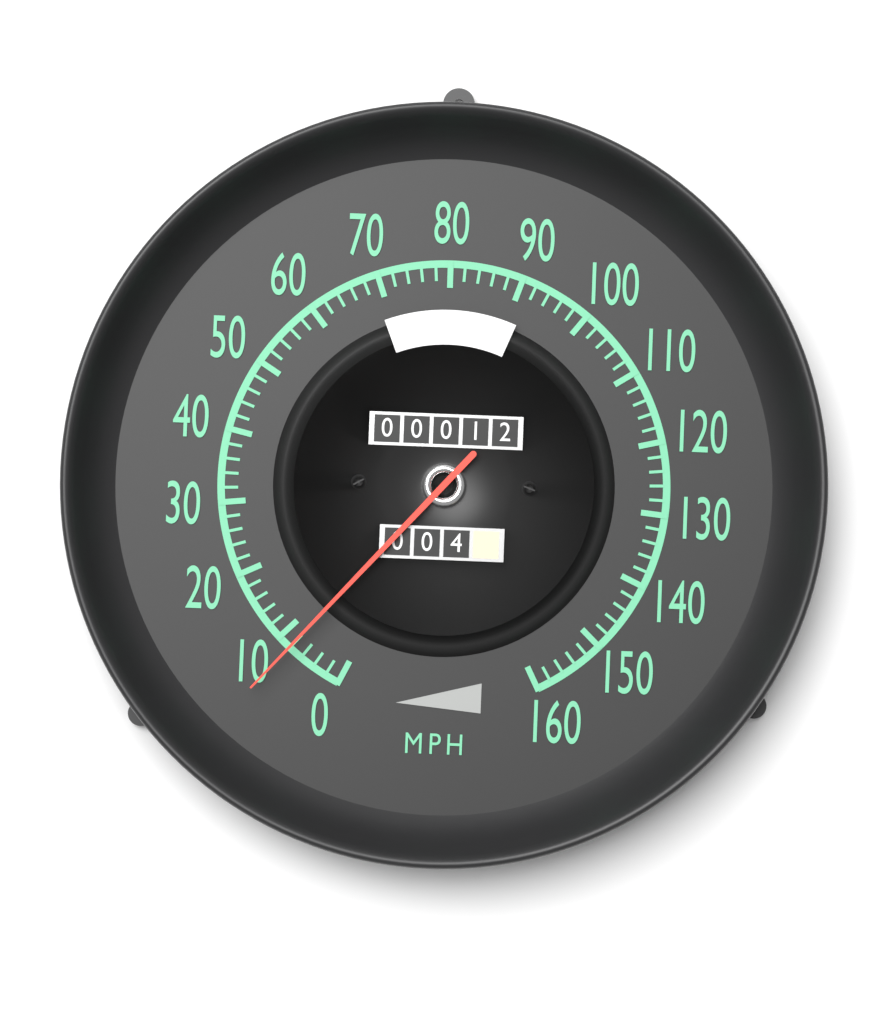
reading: 8 mph
